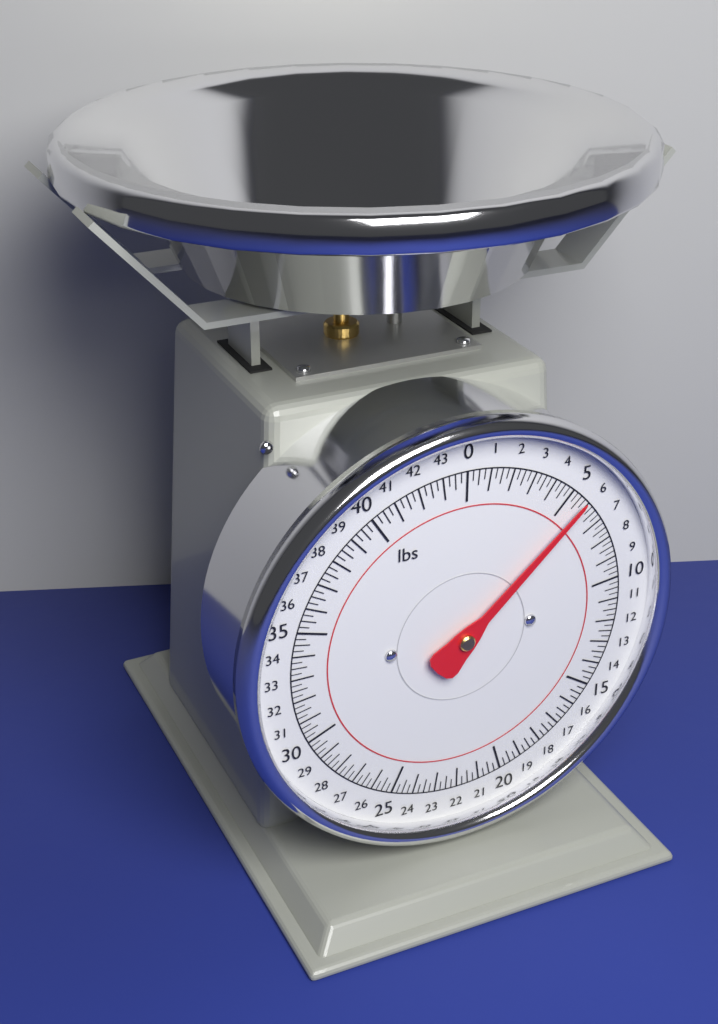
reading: 5.75 lbs
